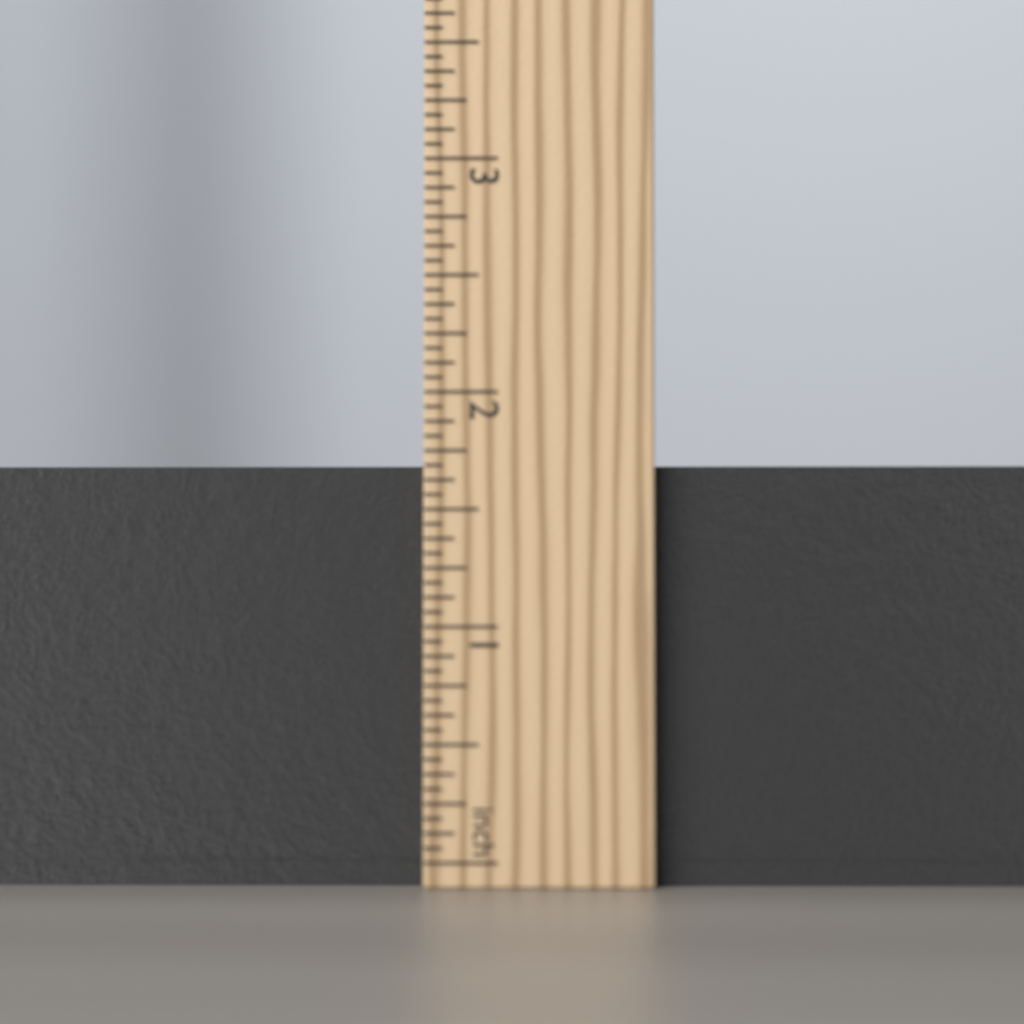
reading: 1.6875 in
